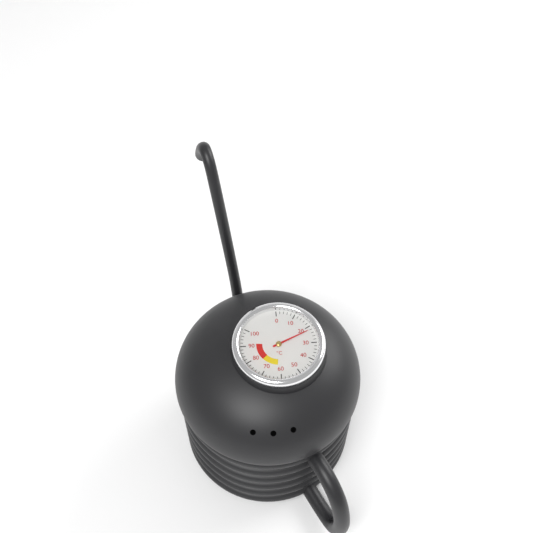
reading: 22 °C
